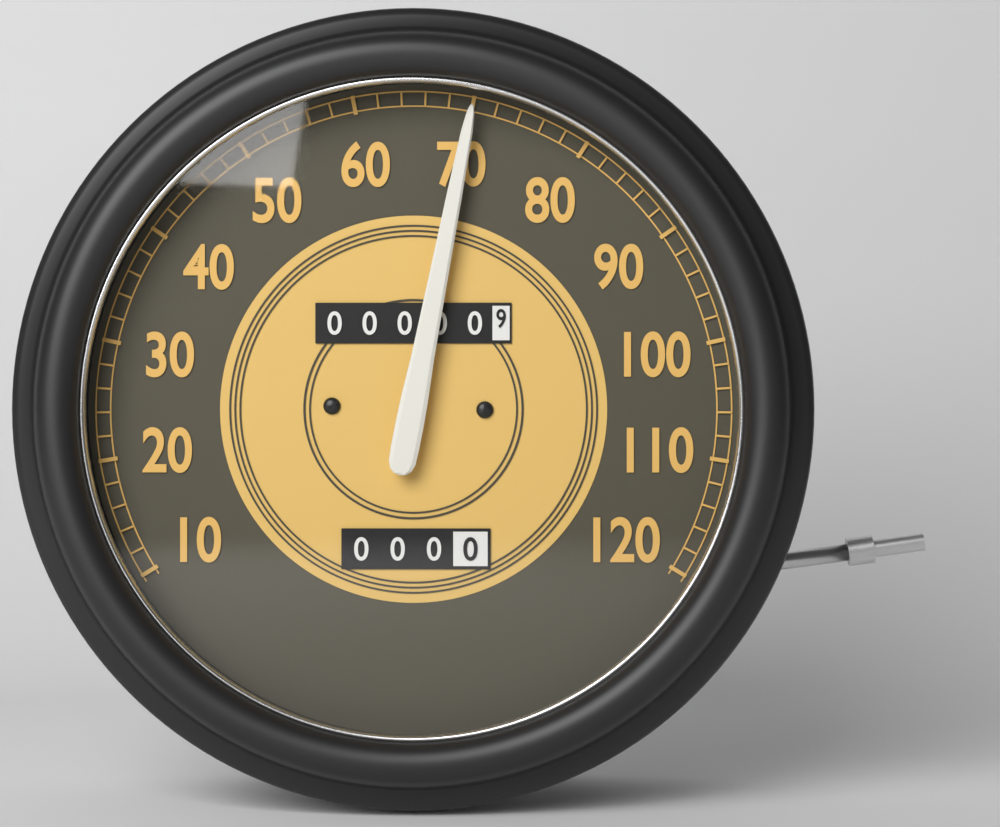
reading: 70 (no unit)
